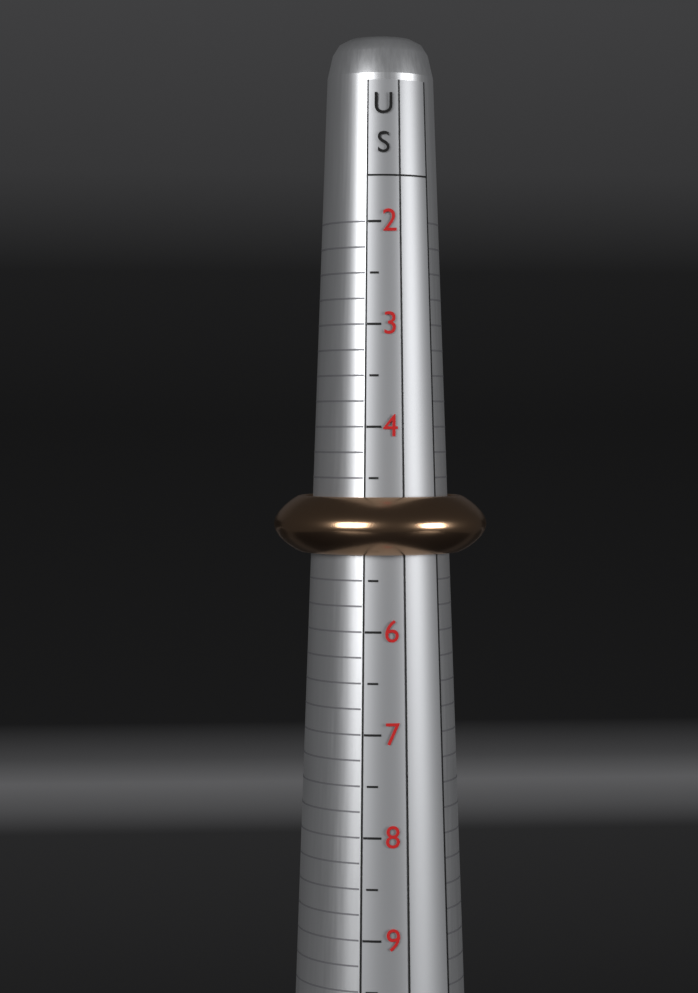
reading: 5.25 US
